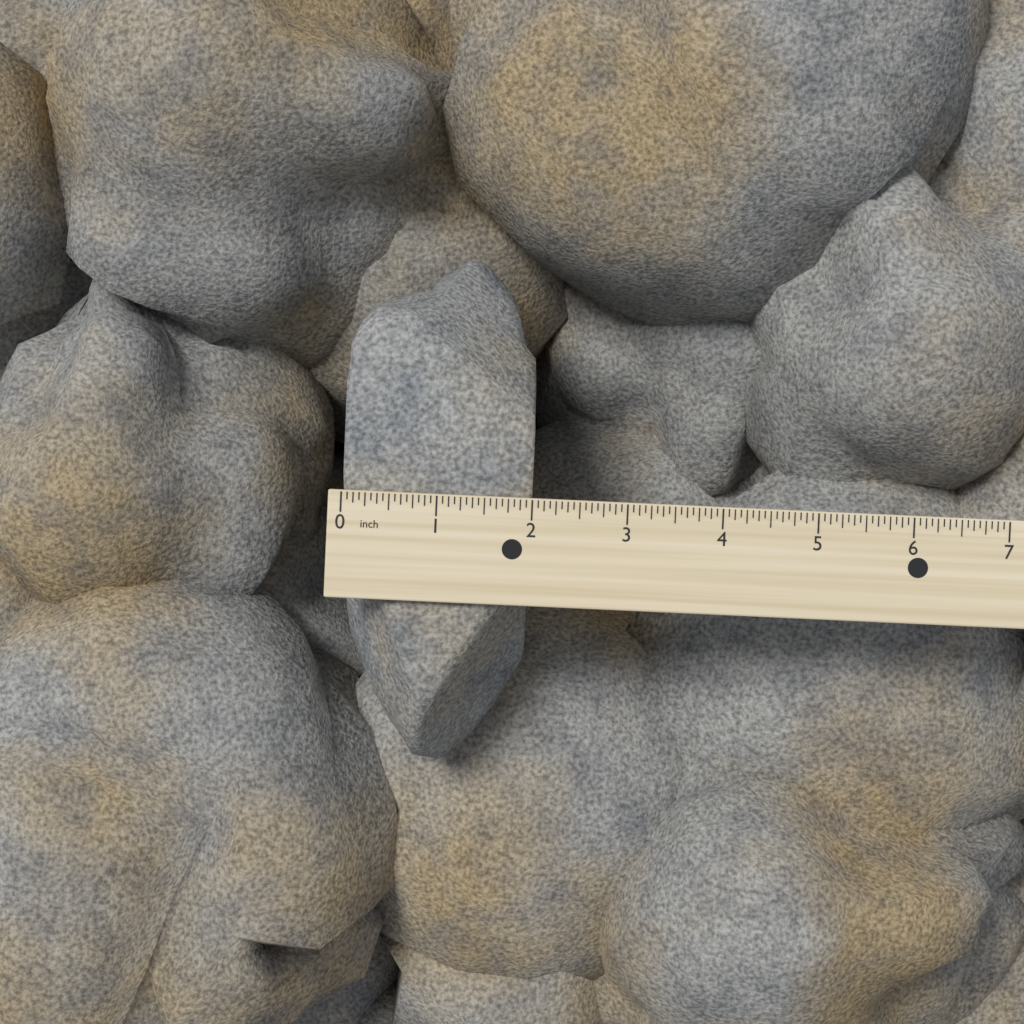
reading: 2.0000 inch
